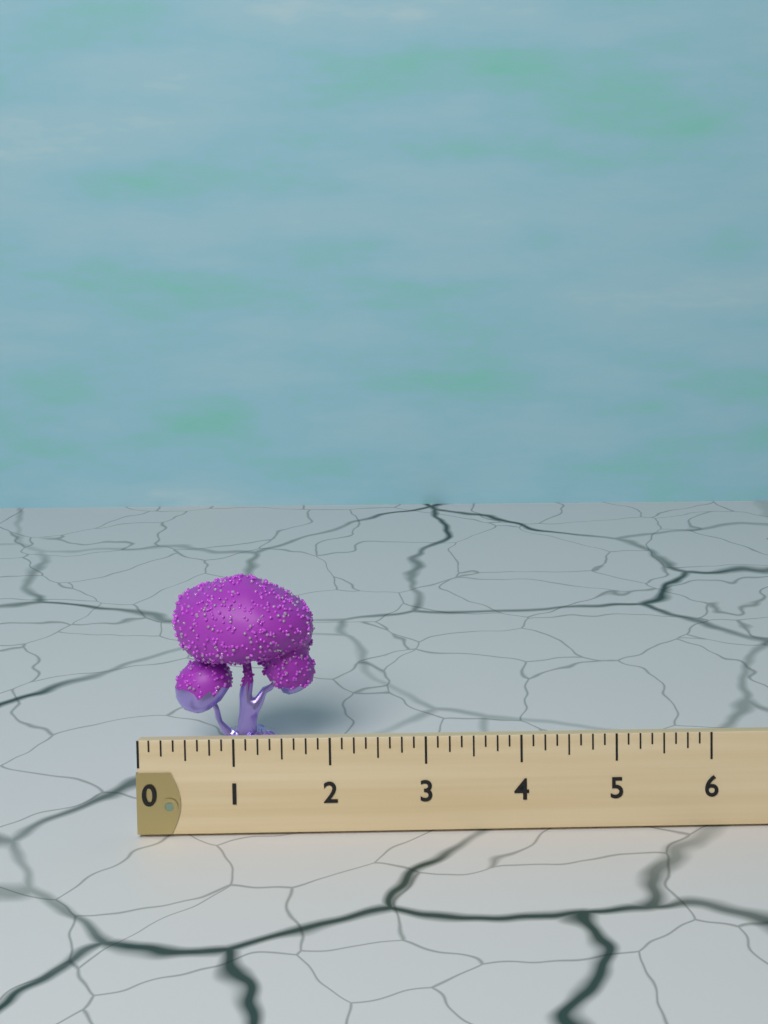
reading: 1.625 (no unit)
